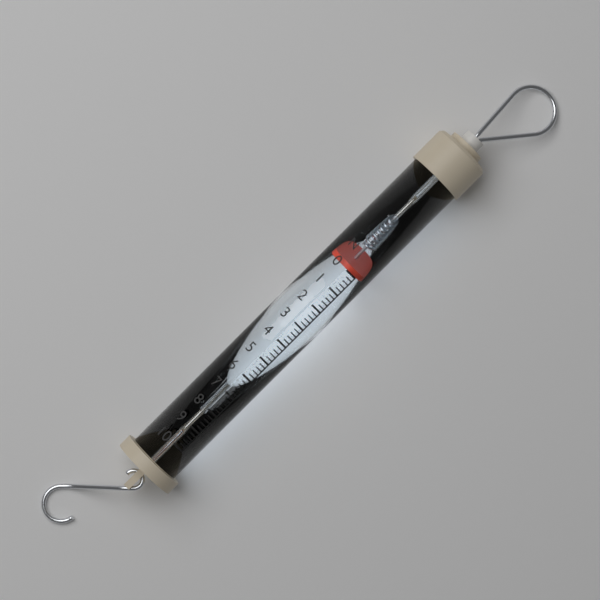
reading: 0.0 N
